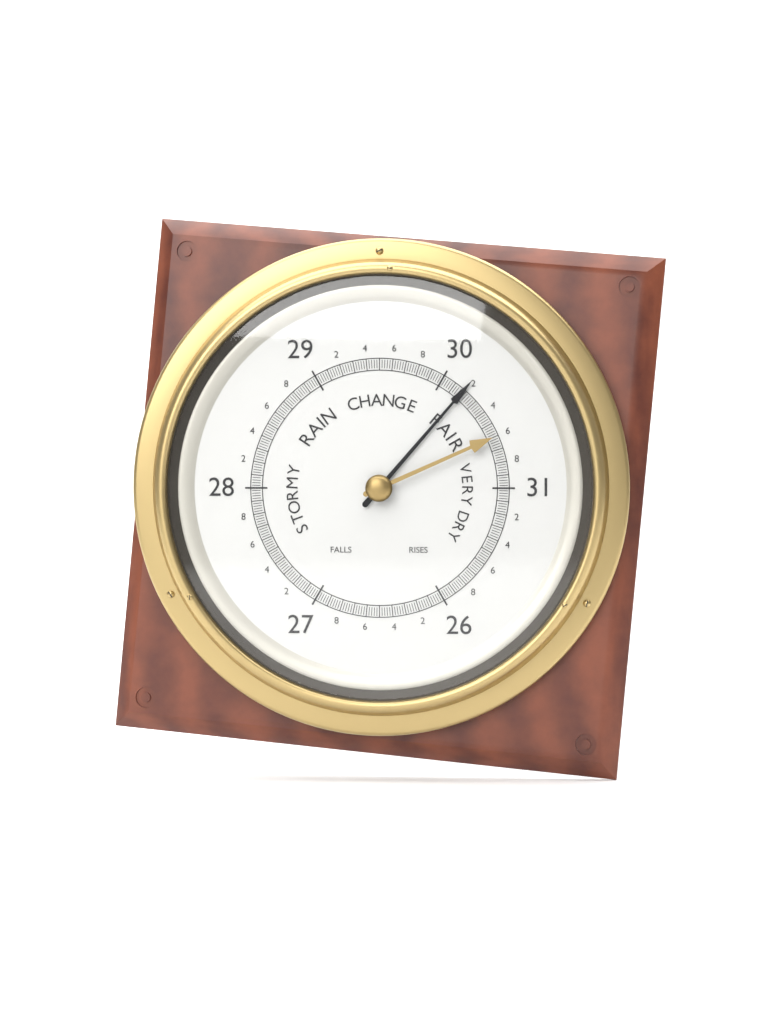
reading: 30.18 (no unit)
